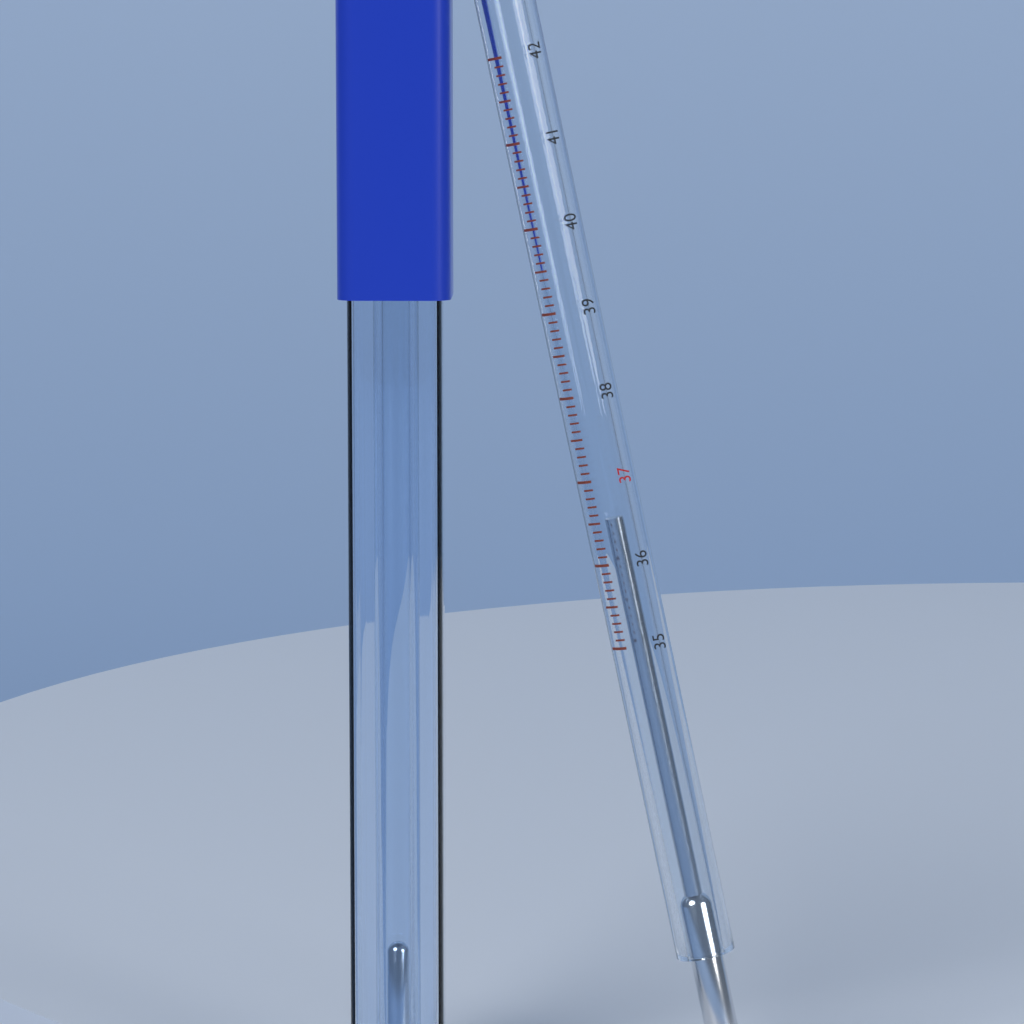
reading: 36.5 °C
